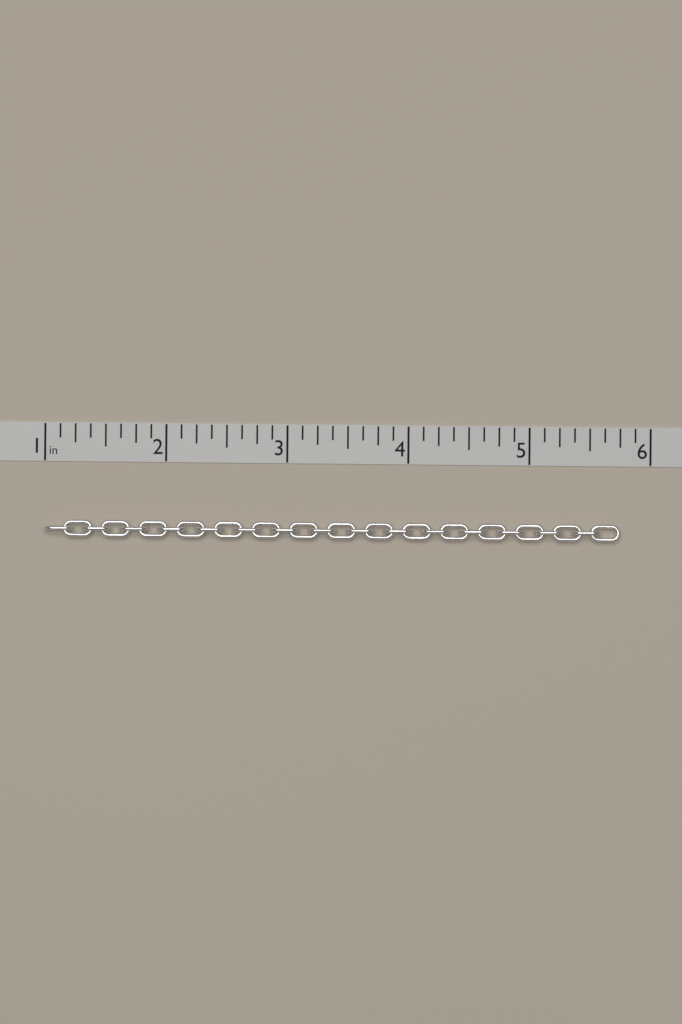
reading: 5.750 in
